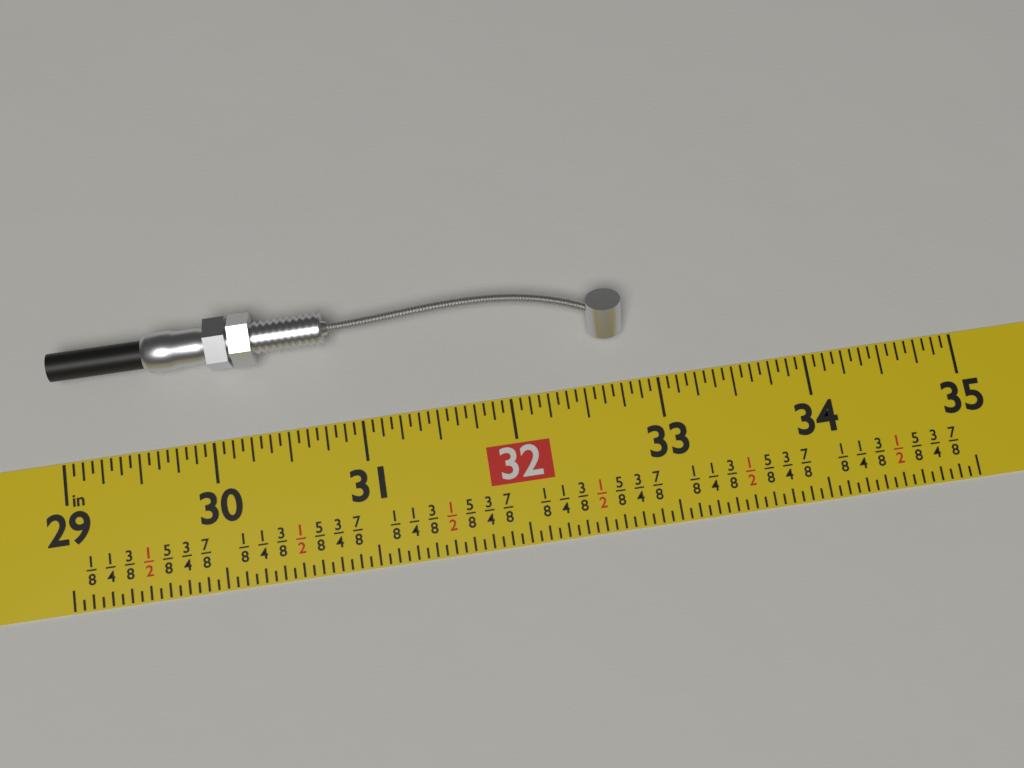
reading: 32.8125 in
